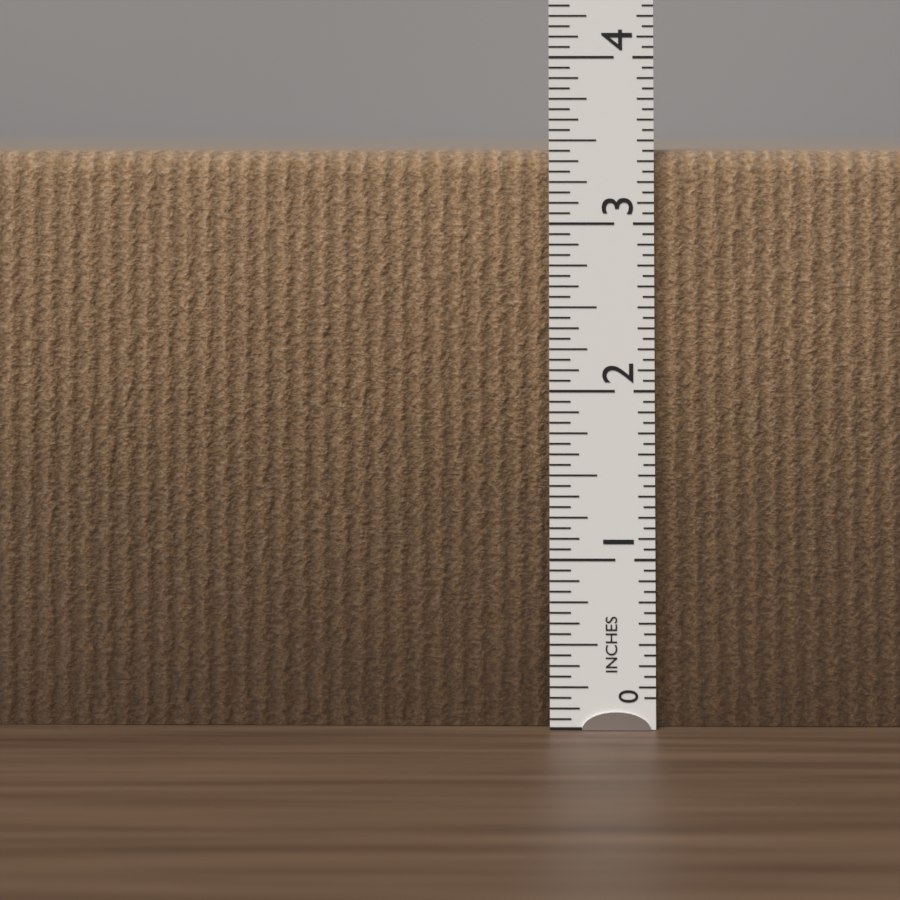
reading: 3.4375 in
